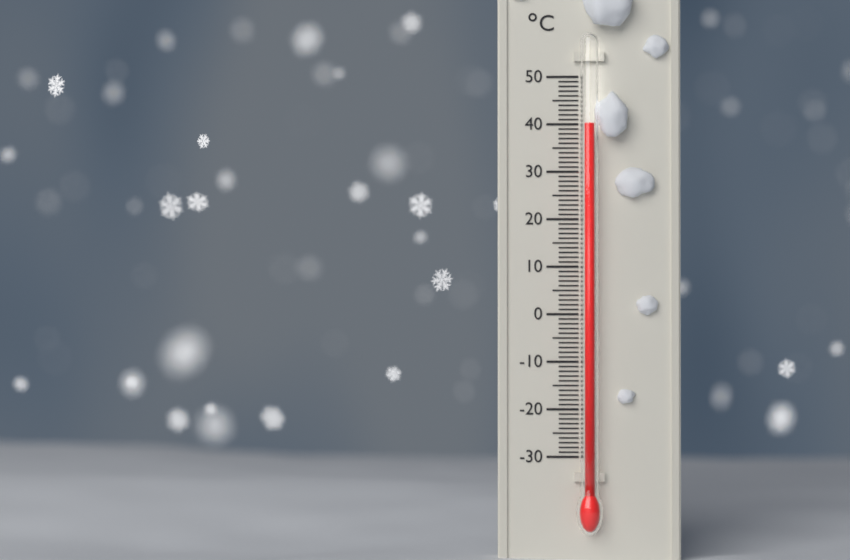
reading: 40 °C
